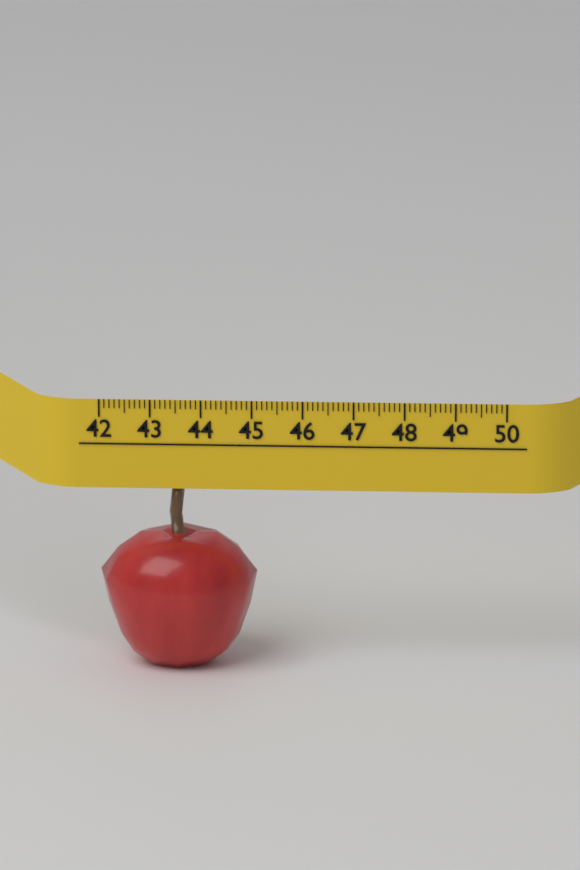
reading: 45.1 (no unit)
